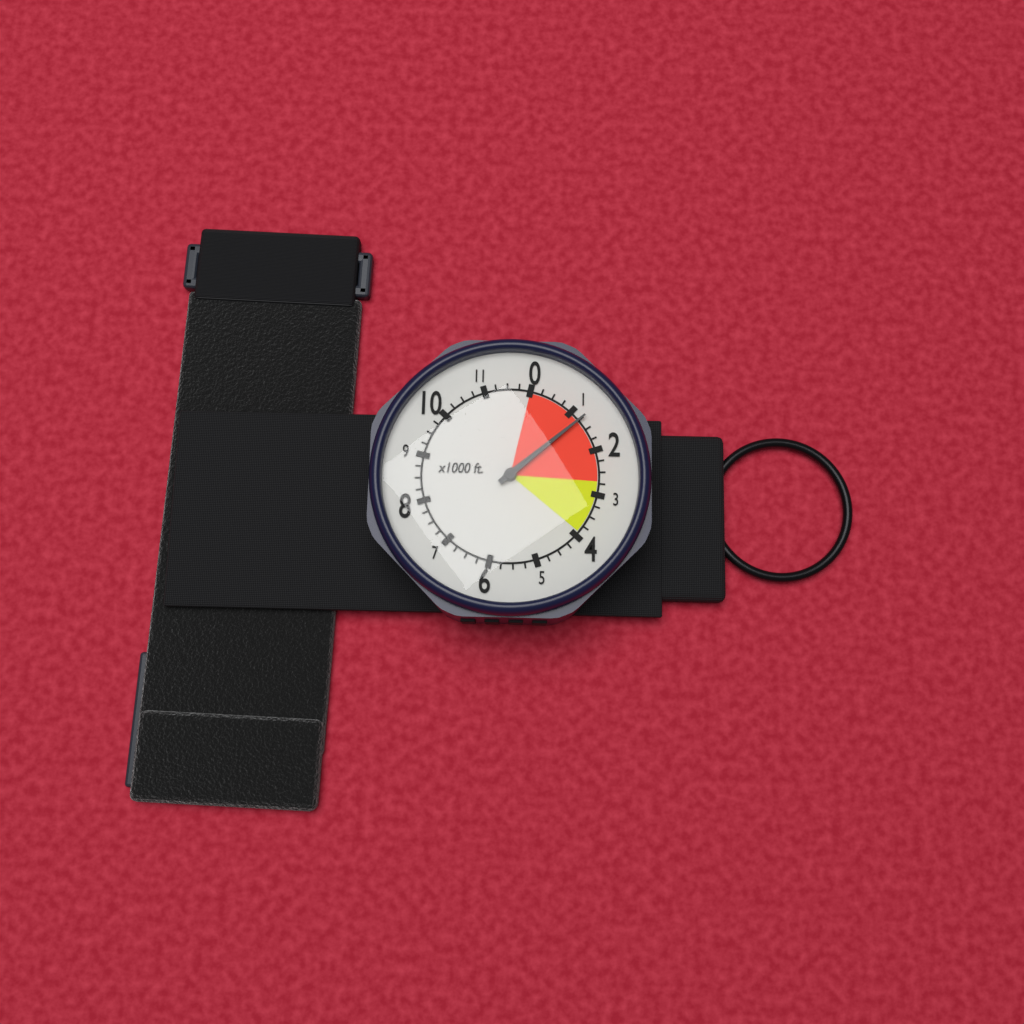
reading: 1250 ft
